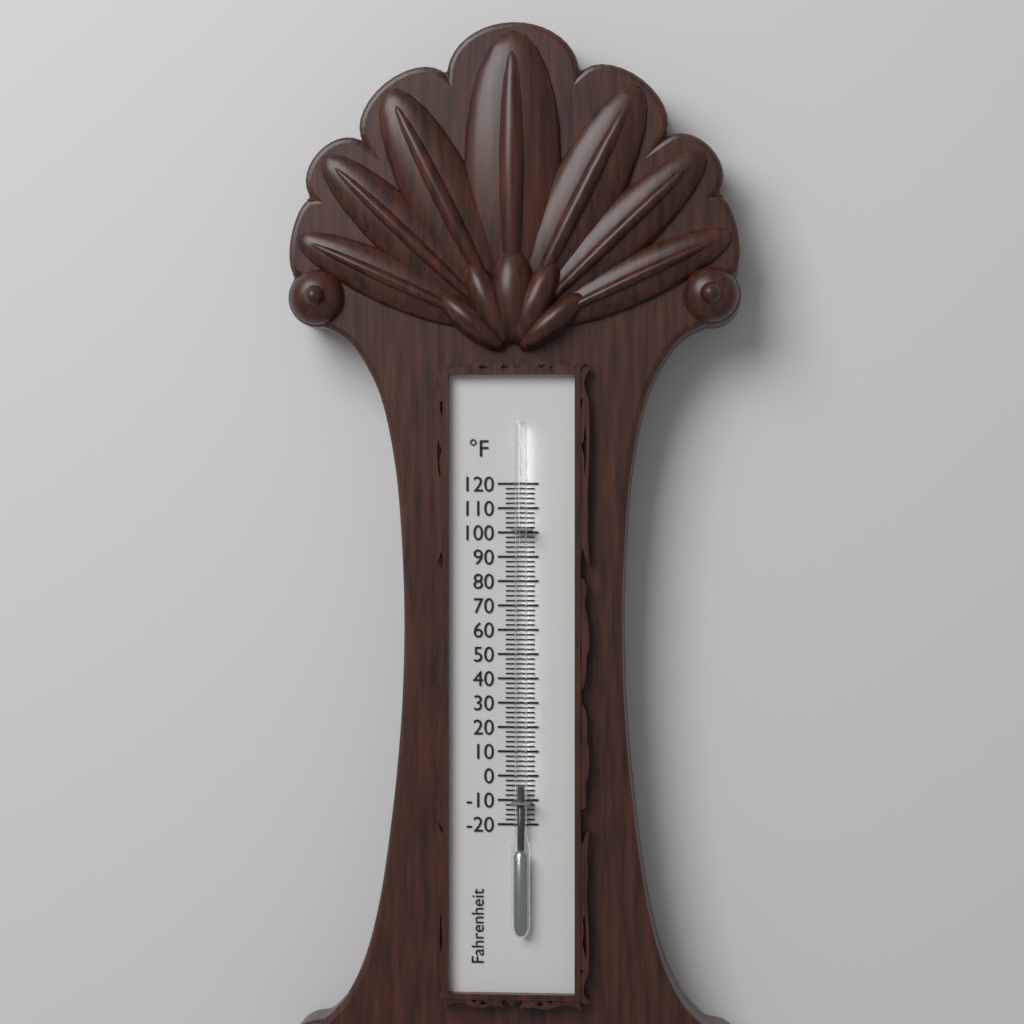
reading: -4 °F
